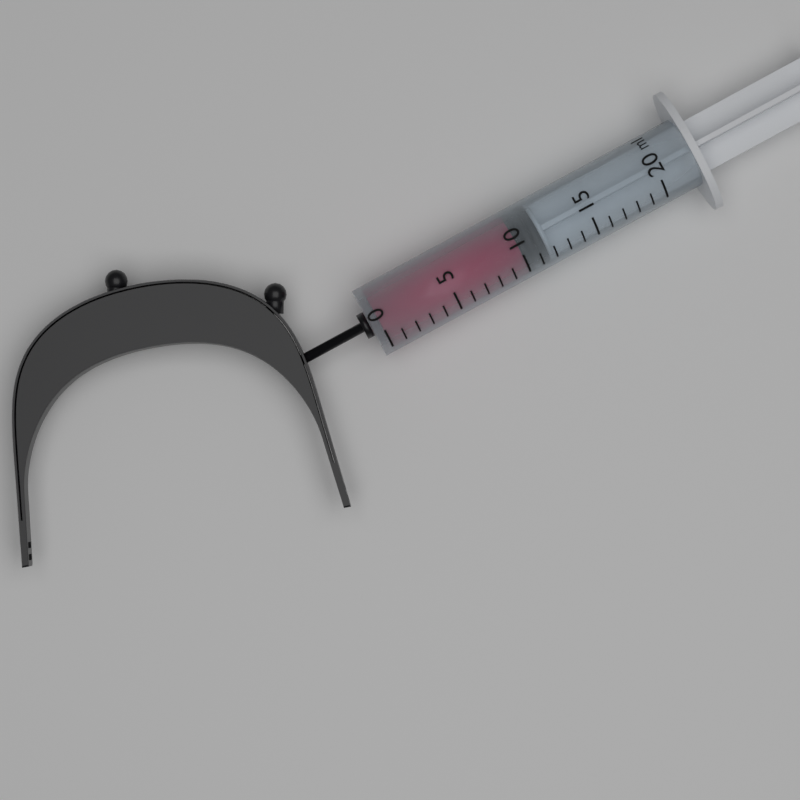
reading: 10 ml
